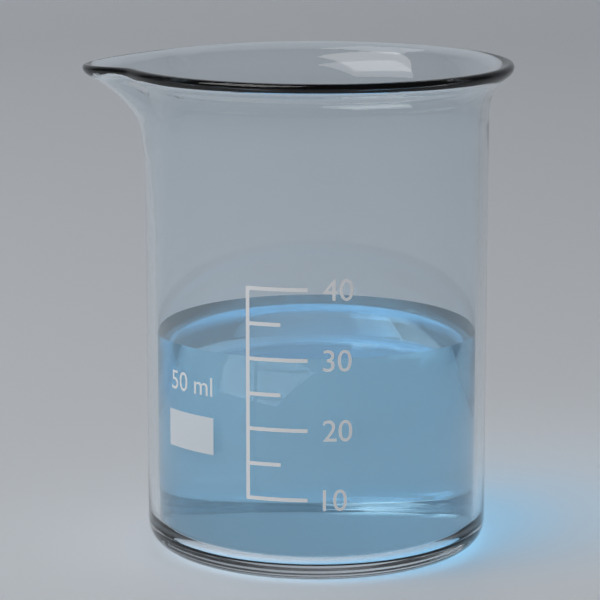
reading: 30 ml
